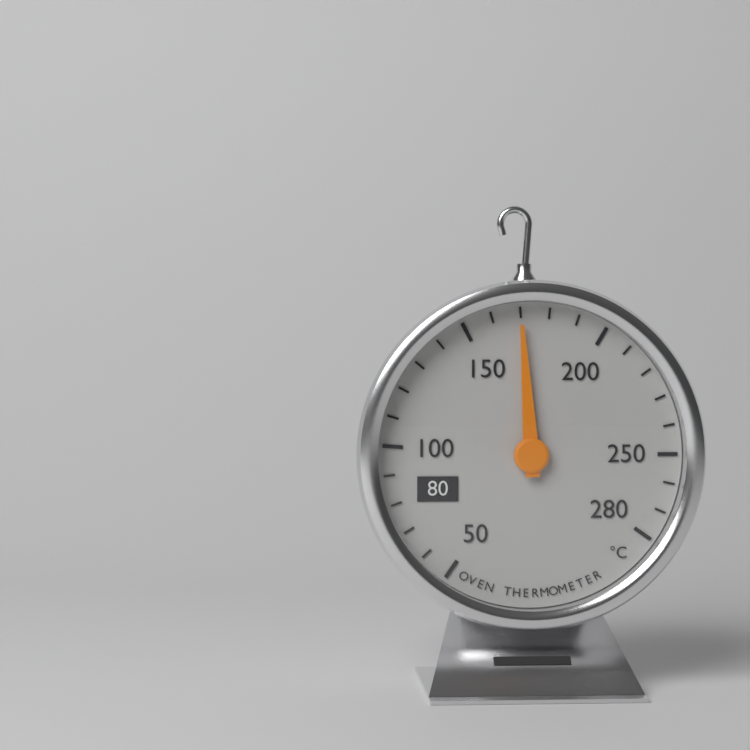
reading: 170 °C
